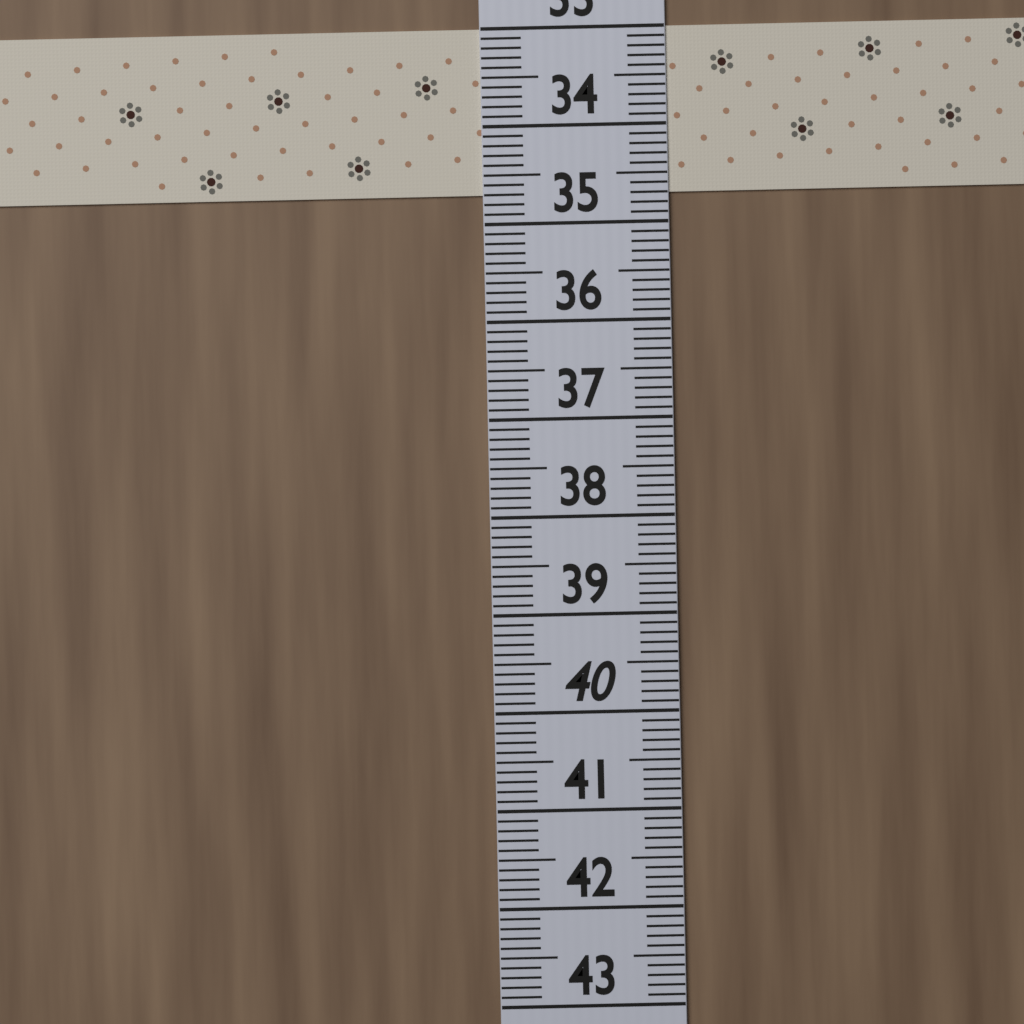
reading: 34.7 (no unit)
